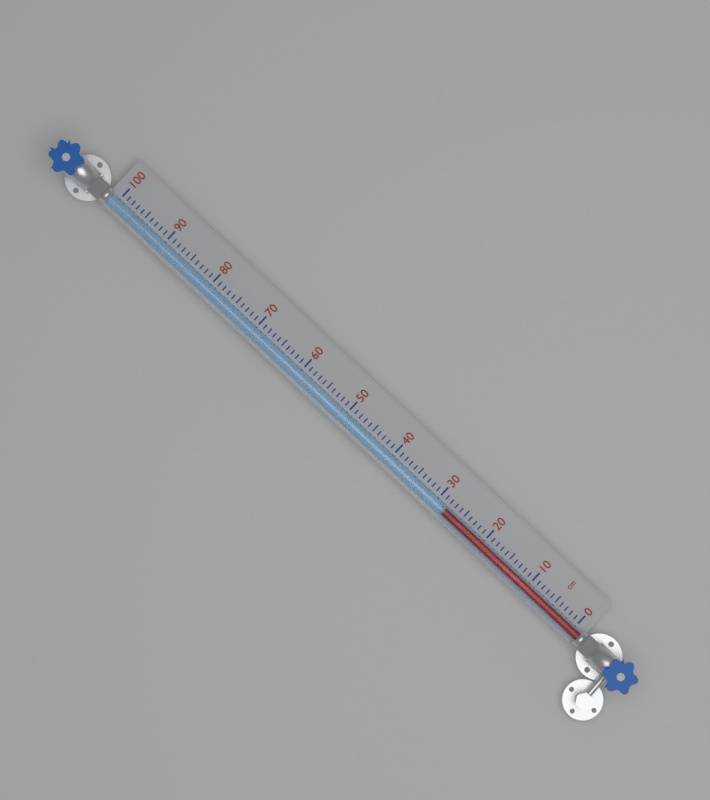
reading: 28 cm
